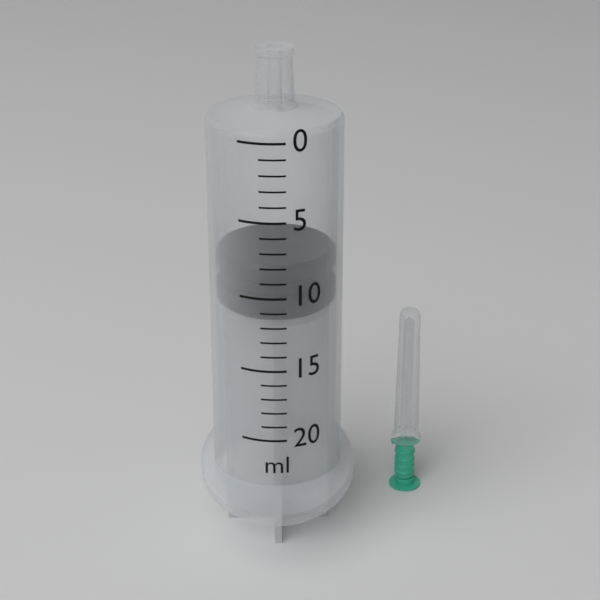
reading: 8 ml
